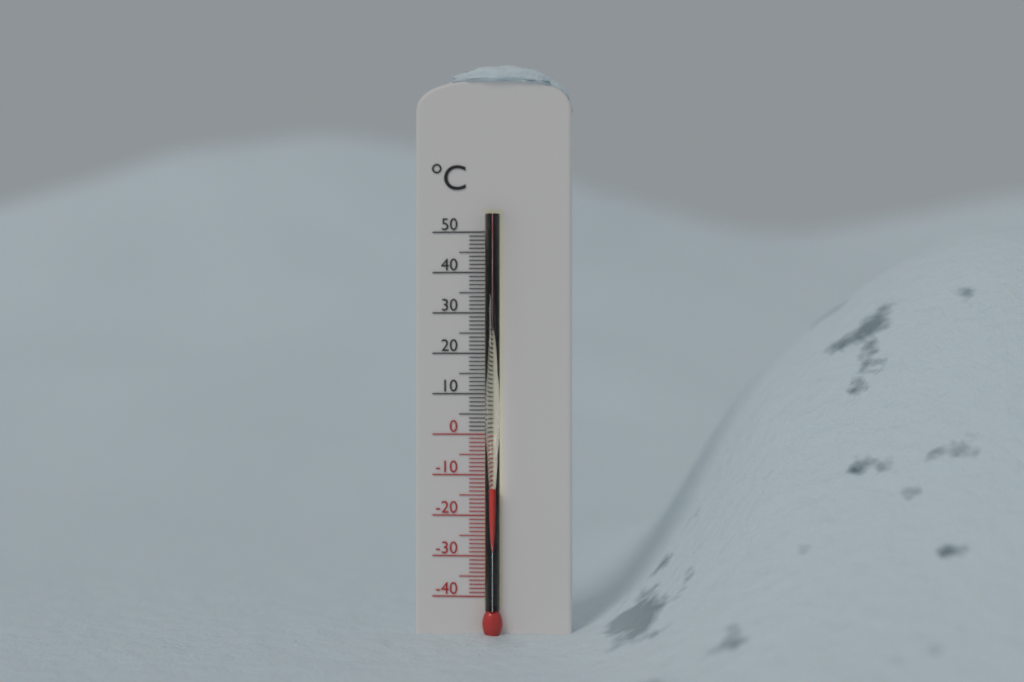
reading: -13 °C
